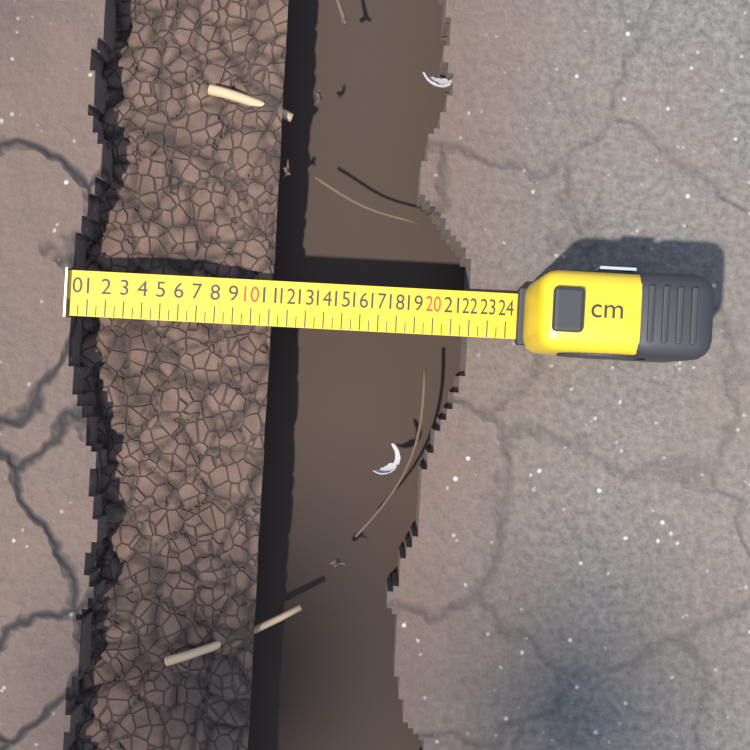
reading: 11.0 cm
